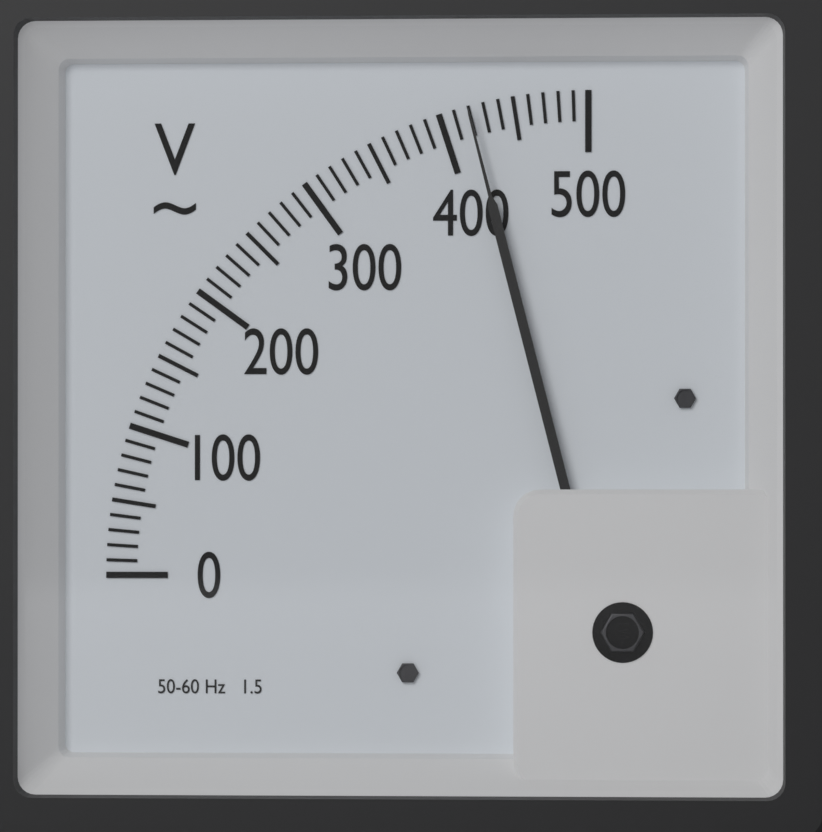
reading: 420 V
